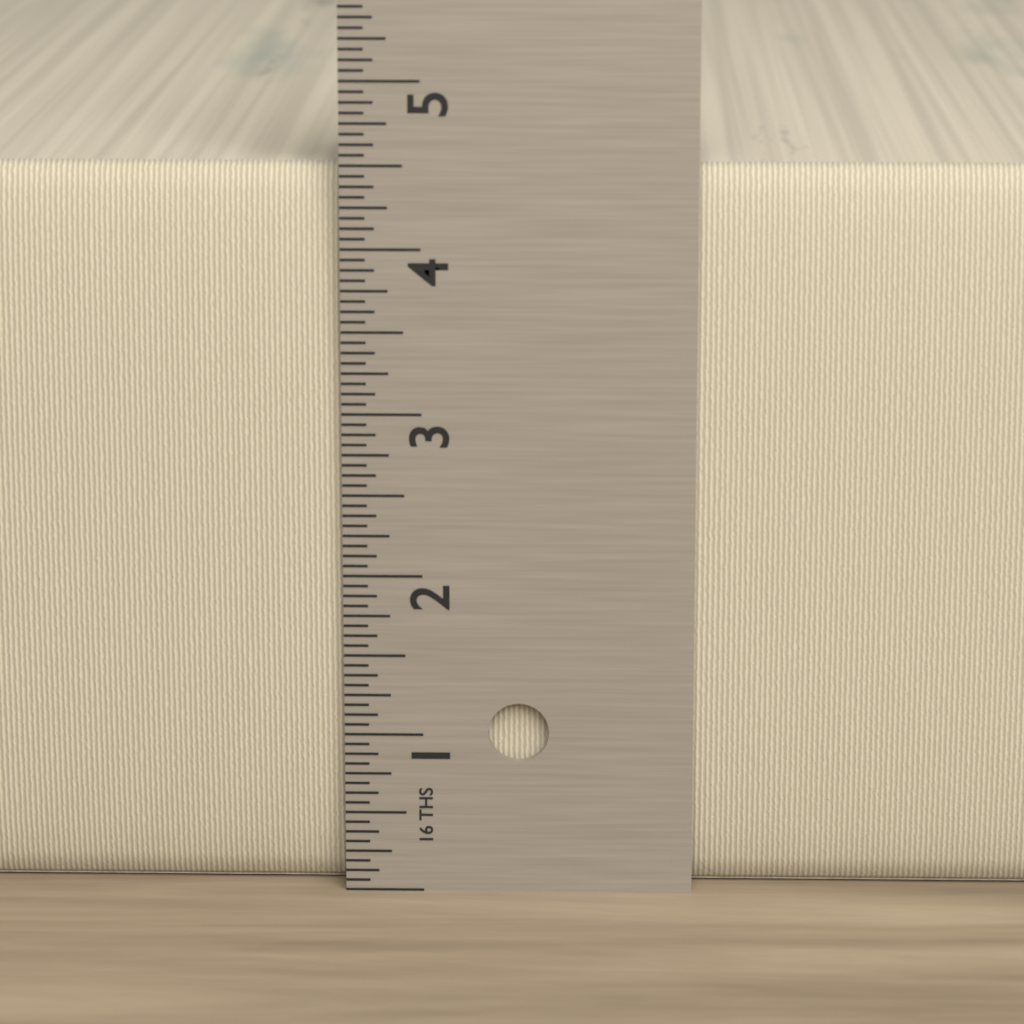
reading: 4.5000 in
